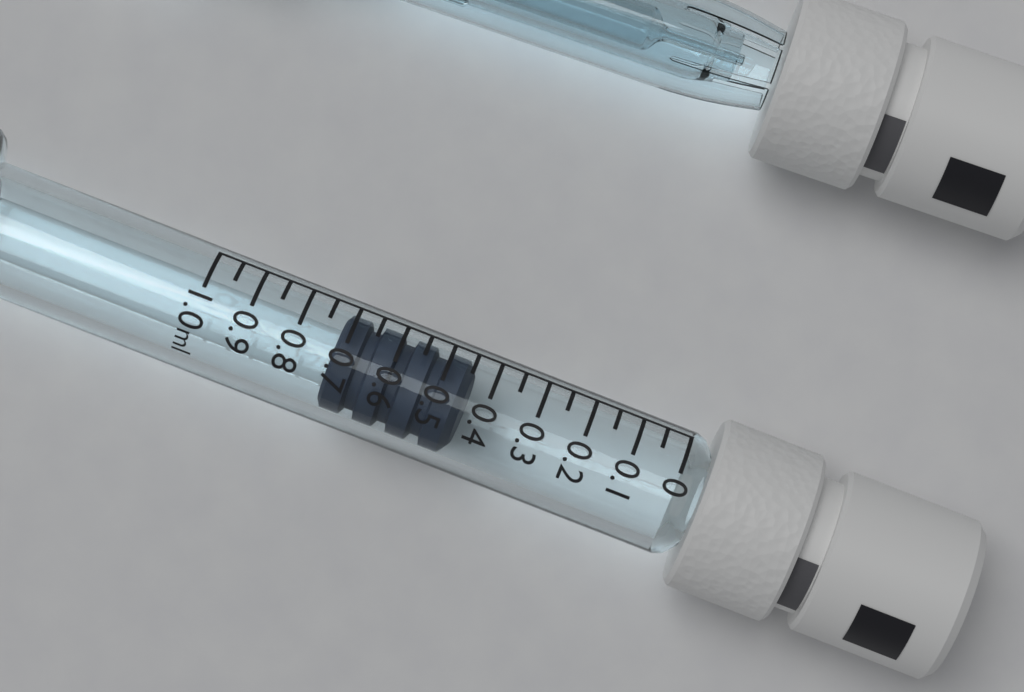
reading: 0.45 ml
